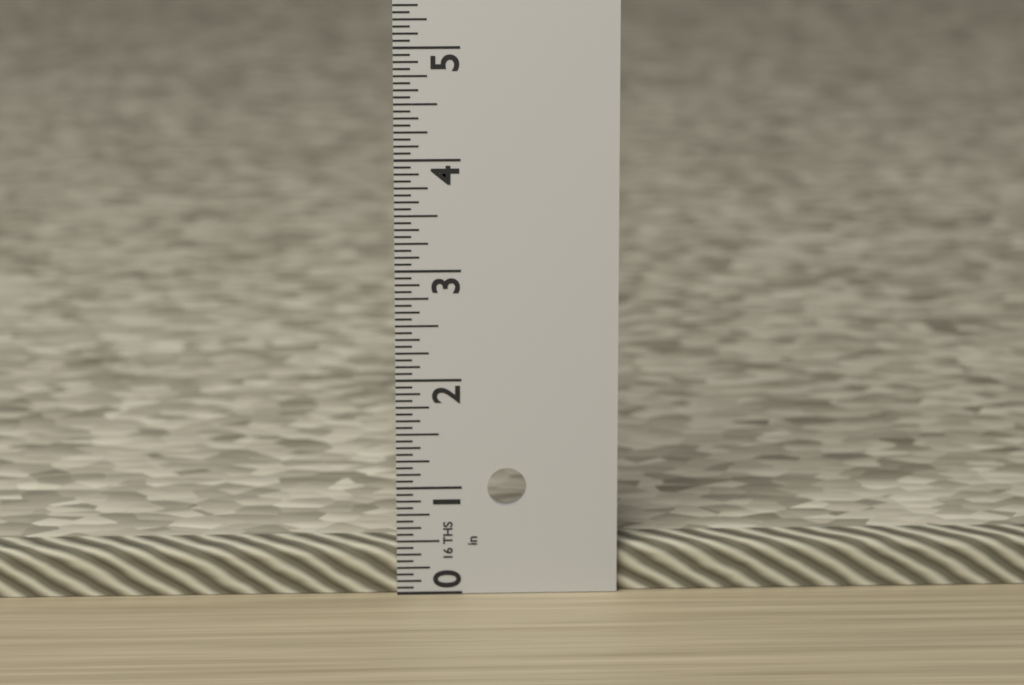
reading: 0.4375 in
